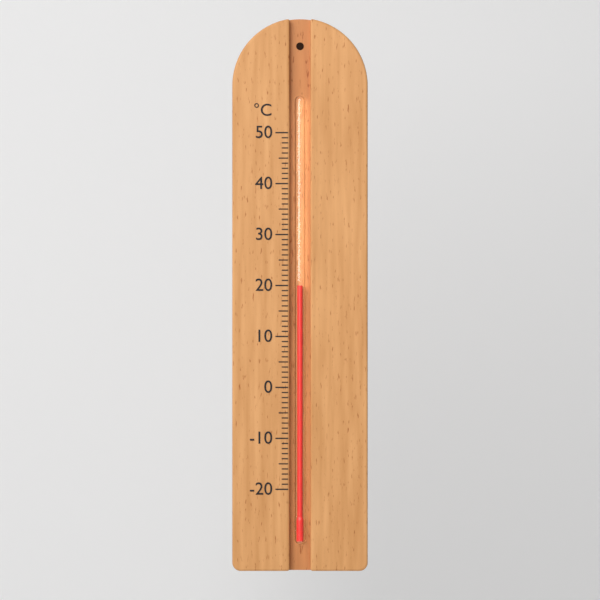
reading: 20 °C
